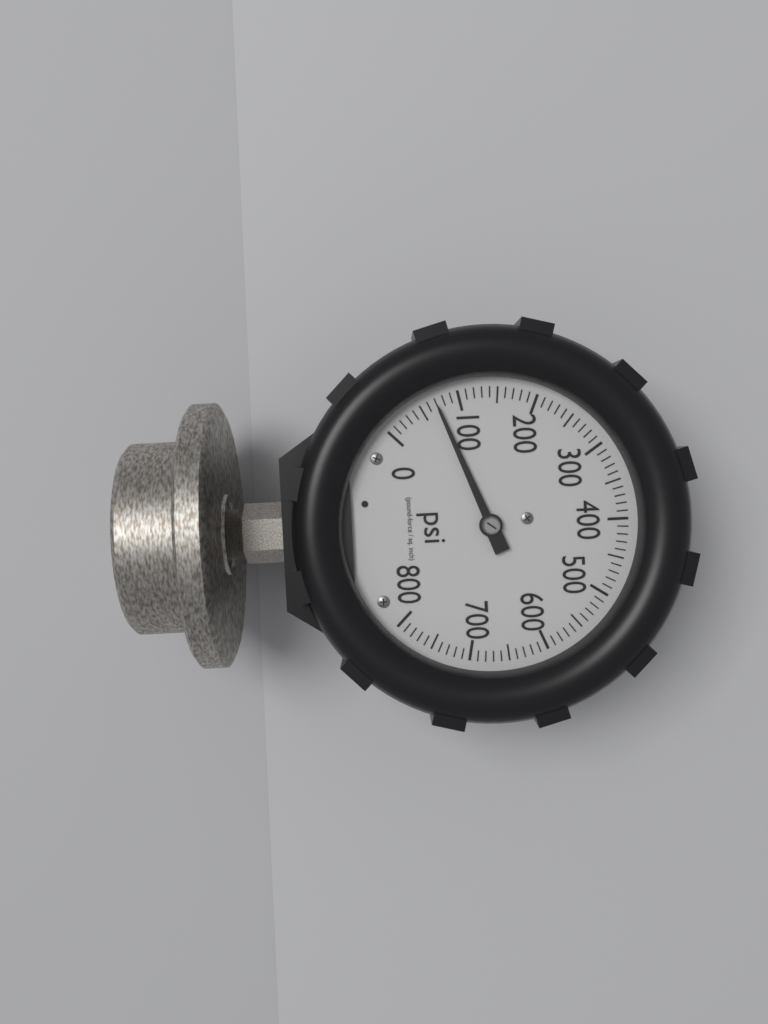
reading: 70 psi
